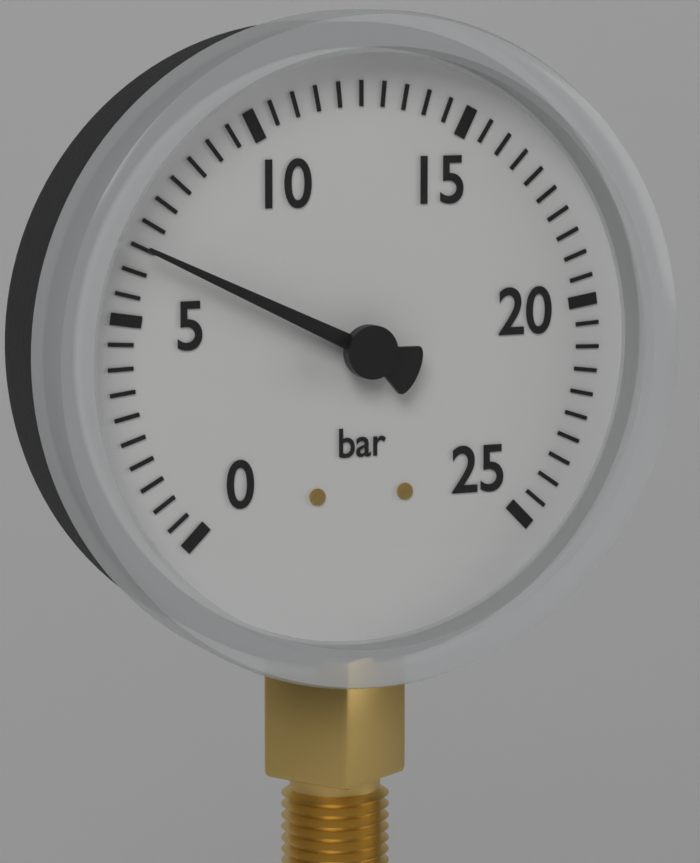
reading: 6.5 bar
